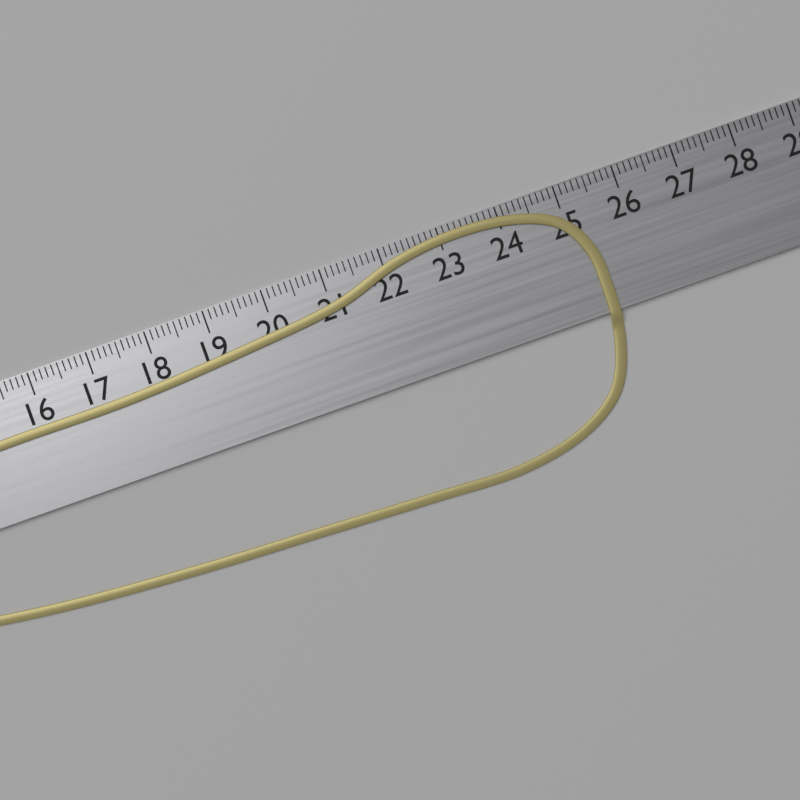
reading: 25.4 cm
